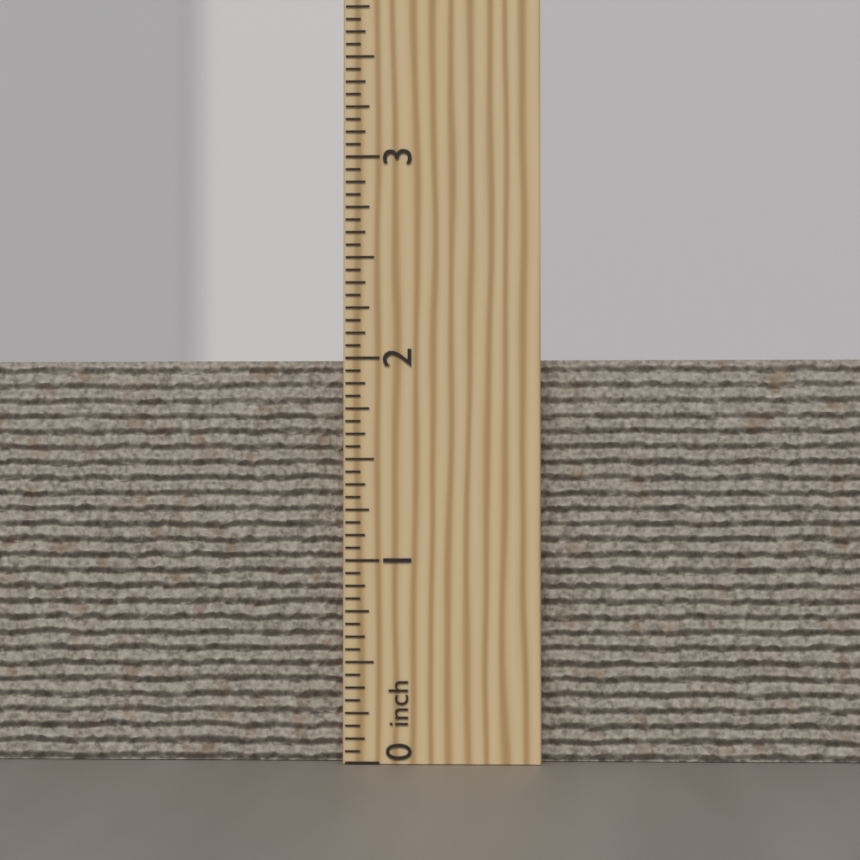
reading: 2.0000 inch
